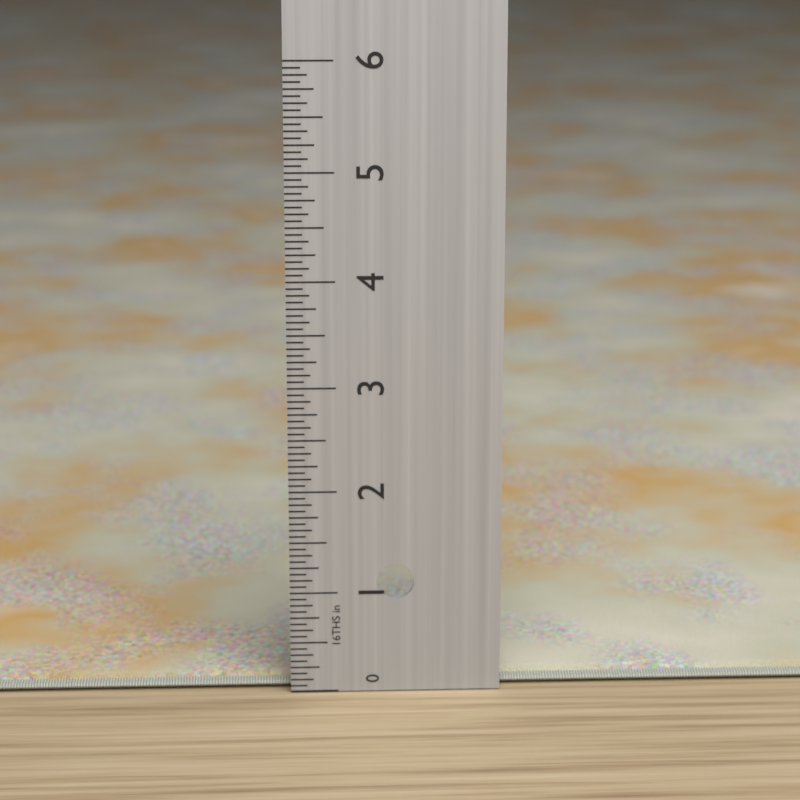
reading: 0.1250 in
